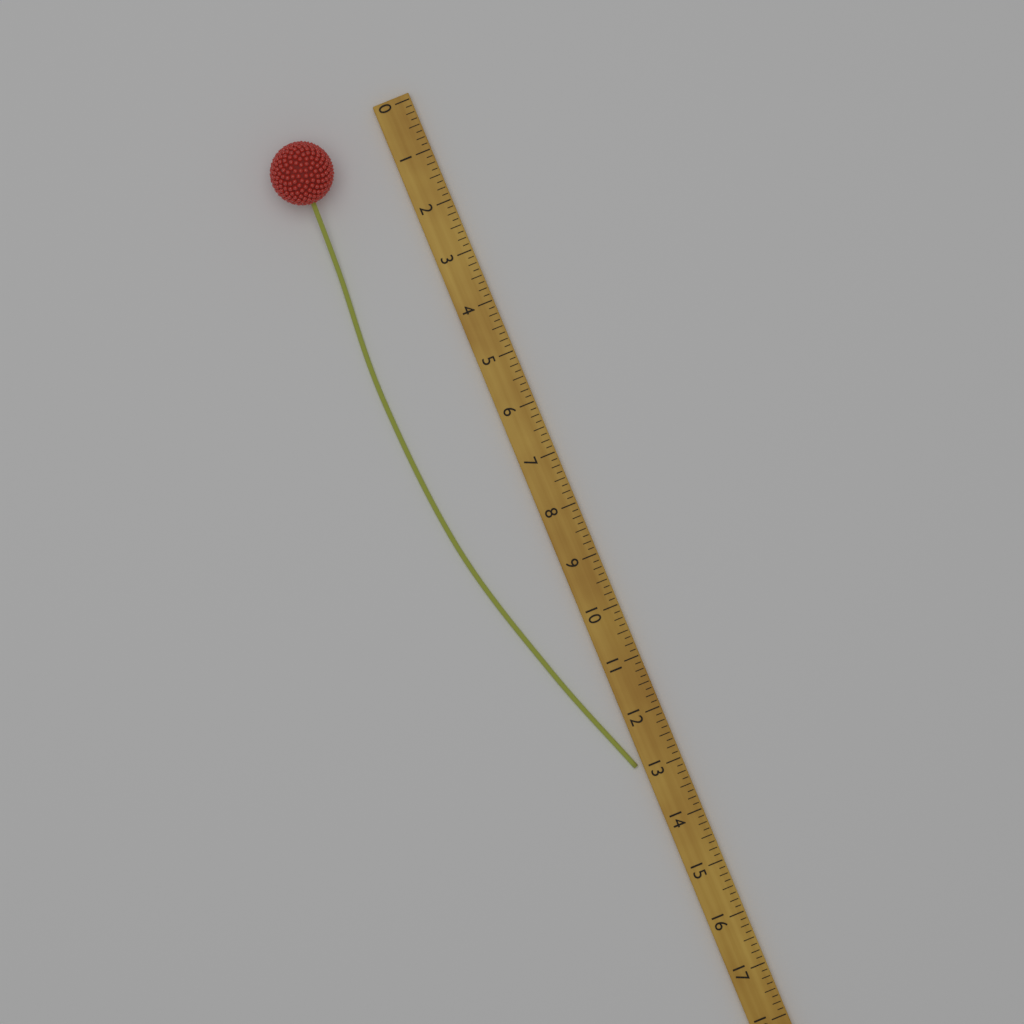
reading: 12.875 (no unit)
